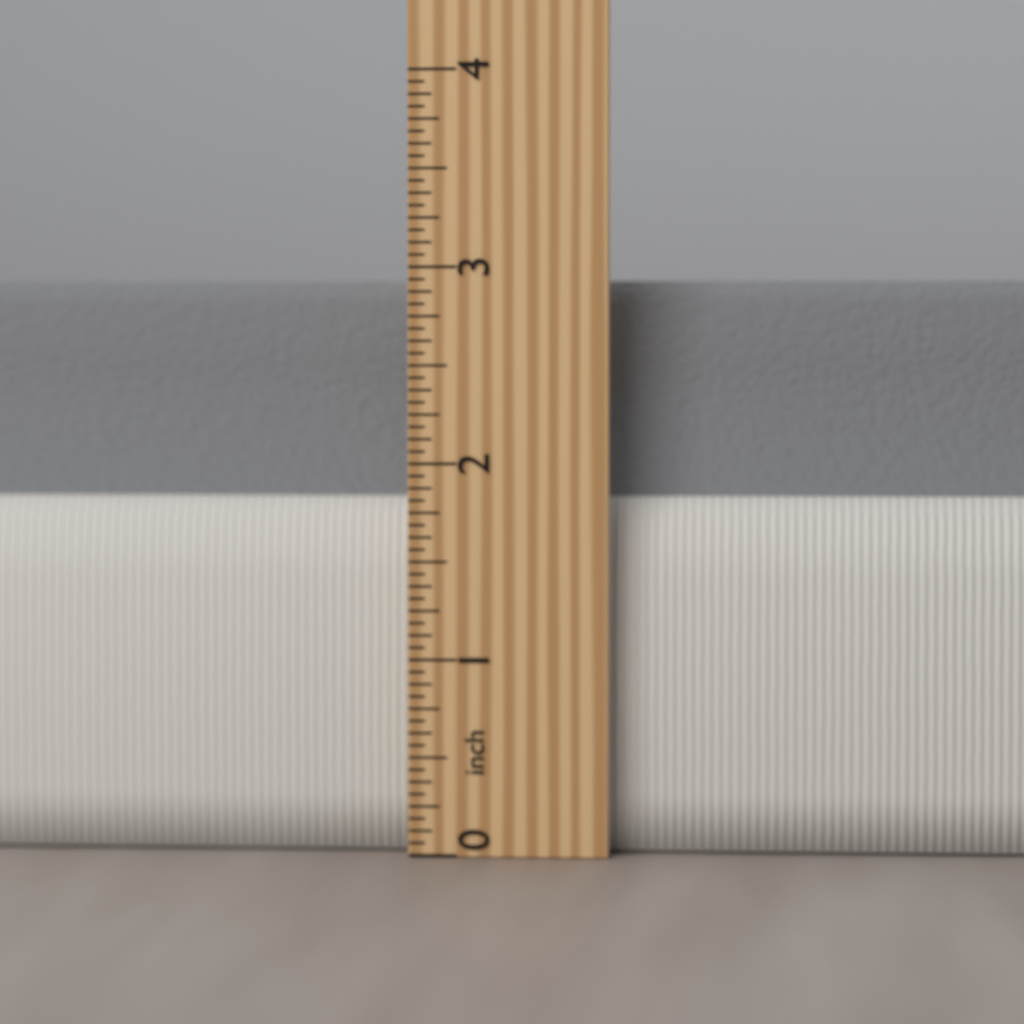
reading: 2.9375 inch
